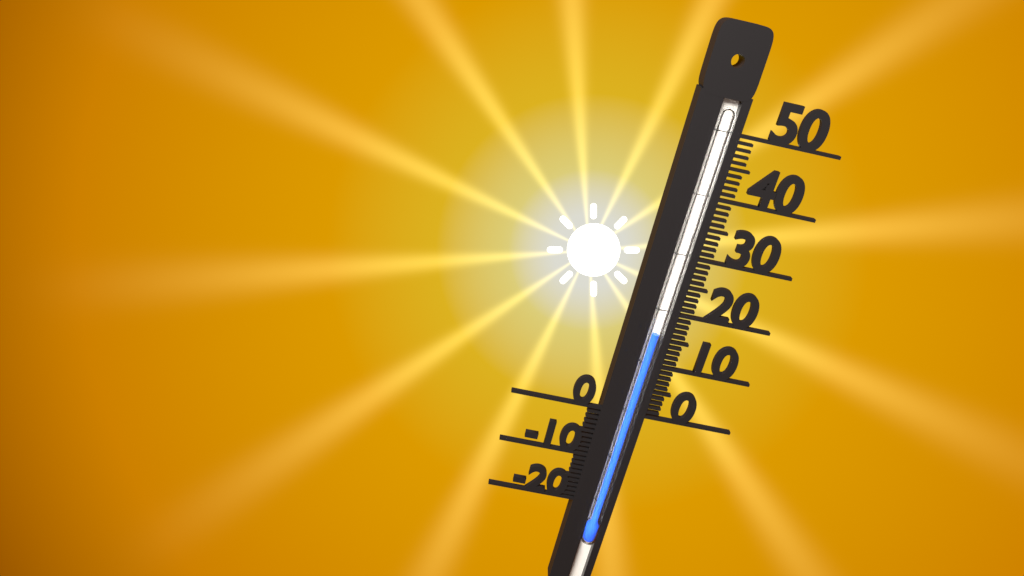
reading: 16 (no unit)
